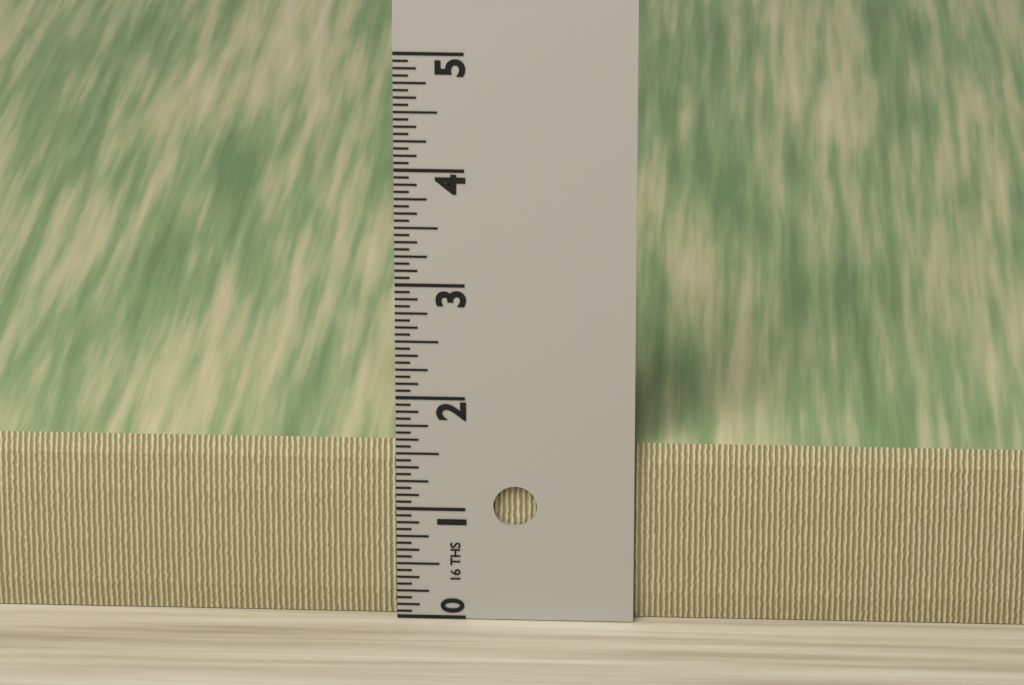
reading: 1.5625 in
